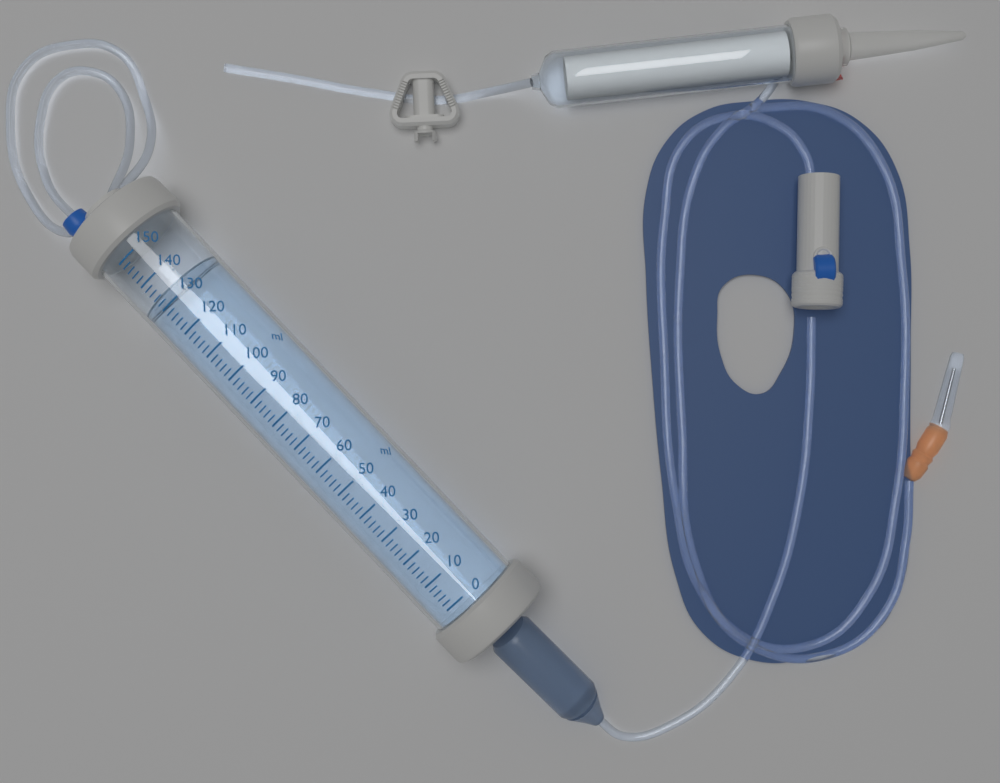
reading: 134 ml
